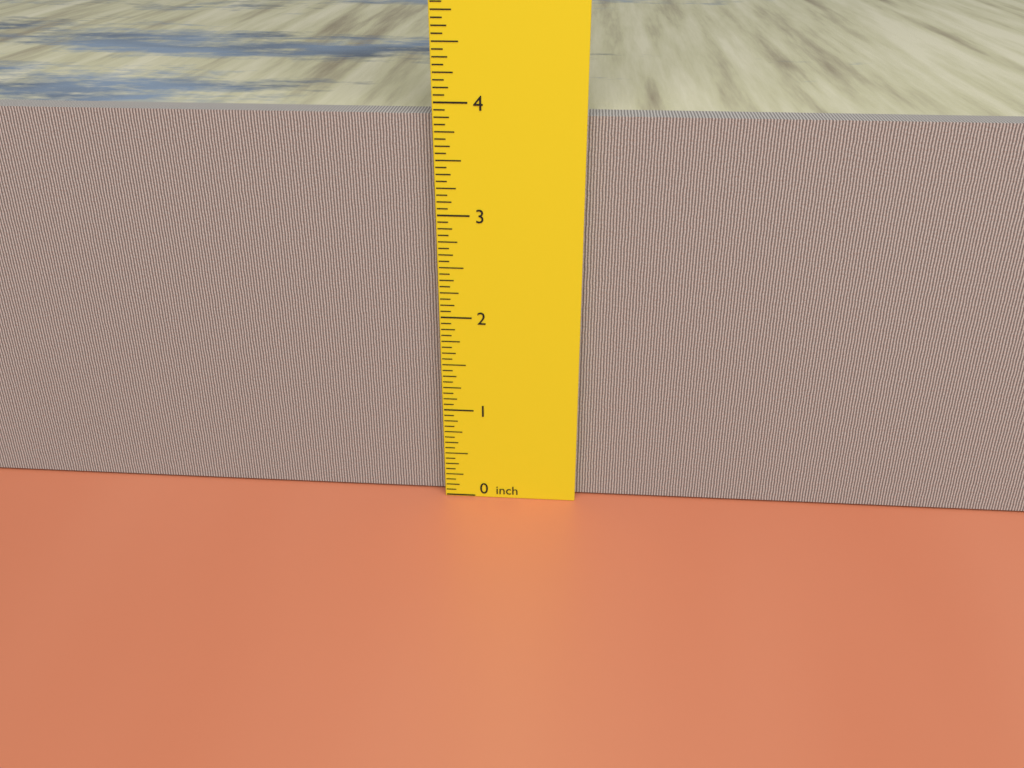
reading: 3.8750 inch
